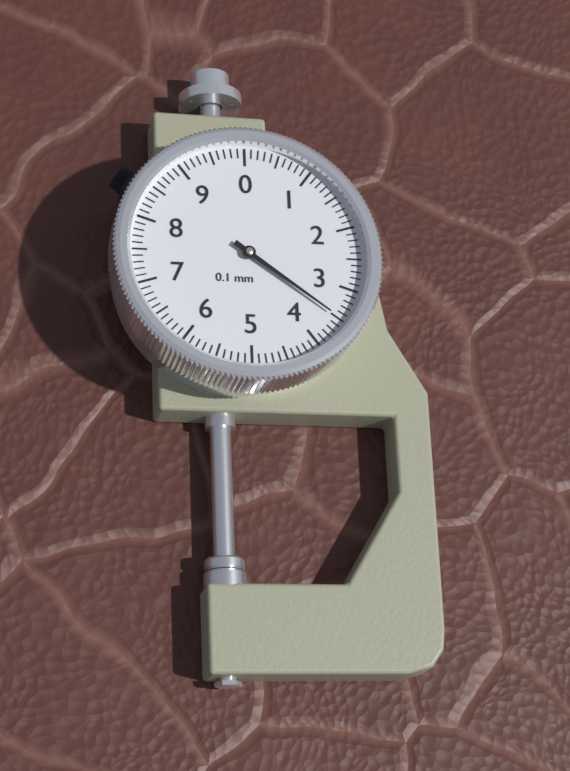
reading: 3.5 mm
